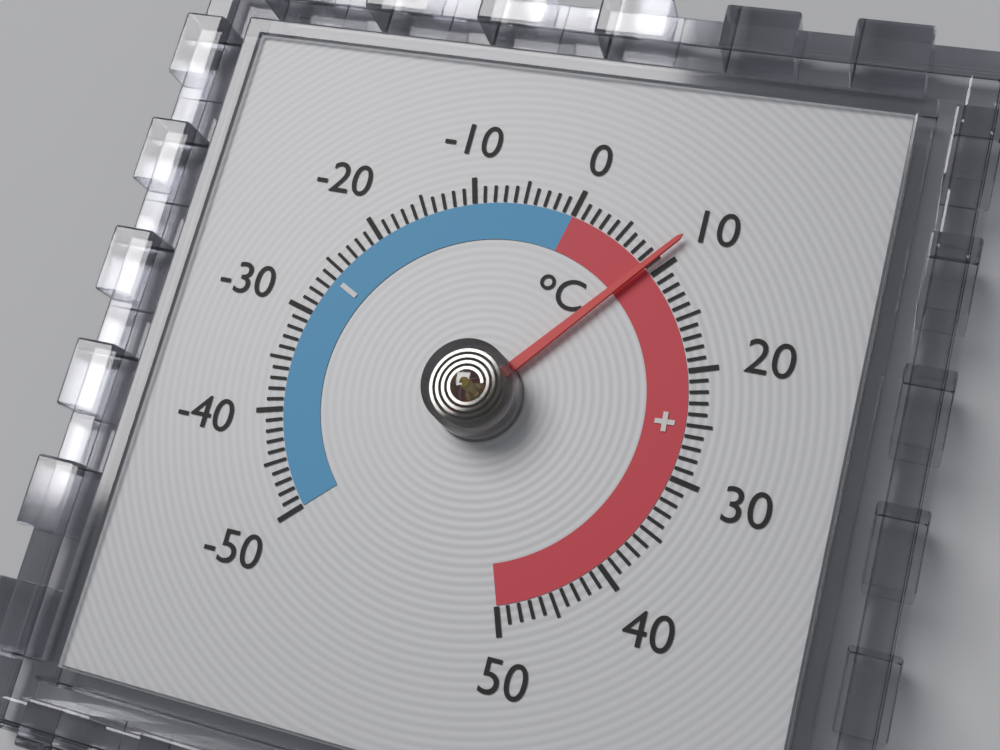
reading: 9 °C
